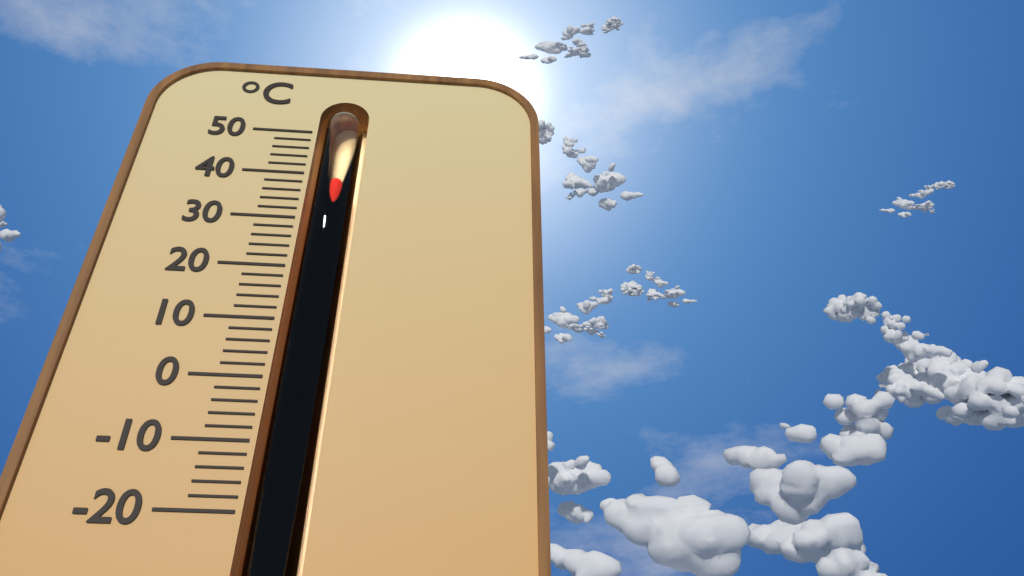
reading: 40 °C
